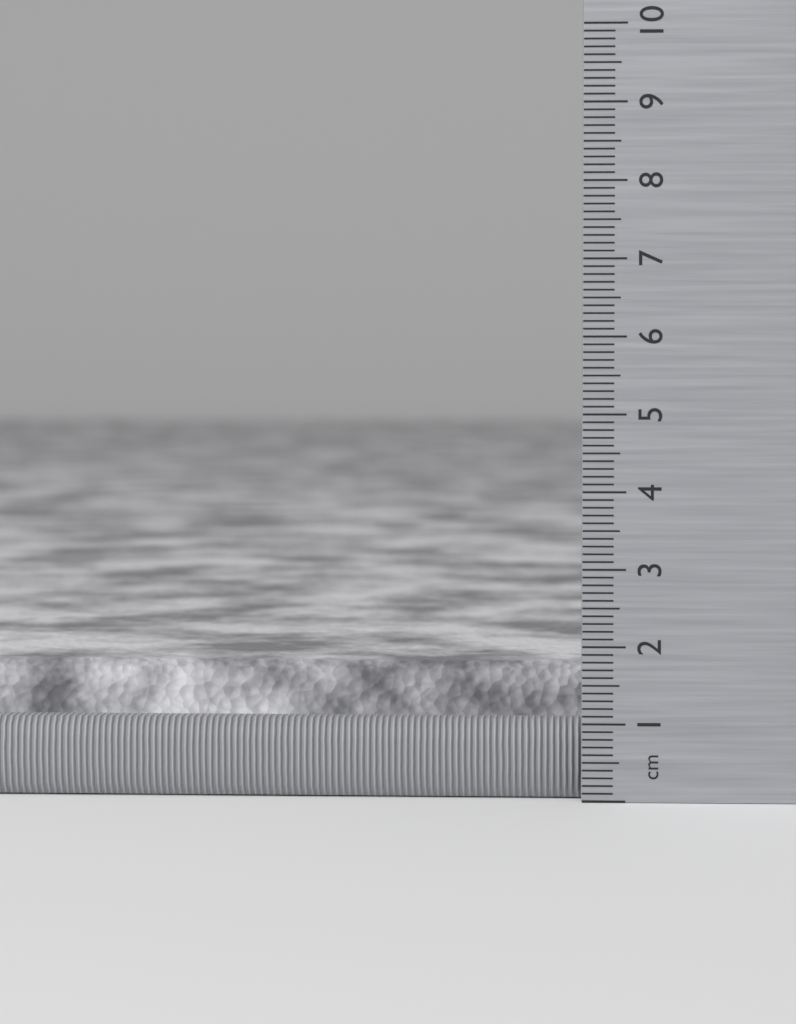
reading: 1.7 cm
